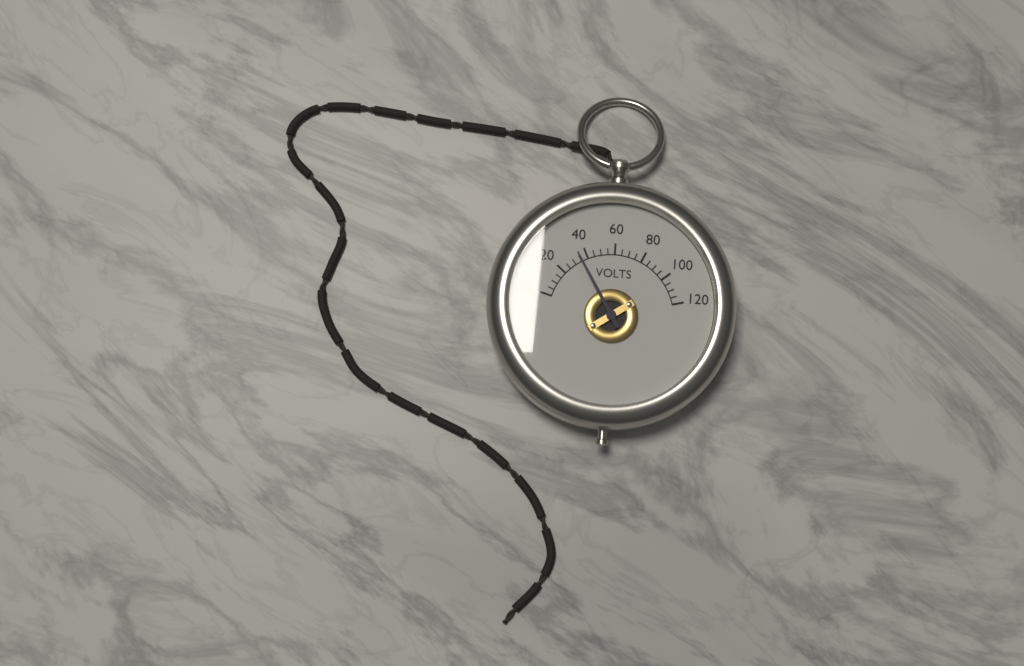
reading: 35 V
